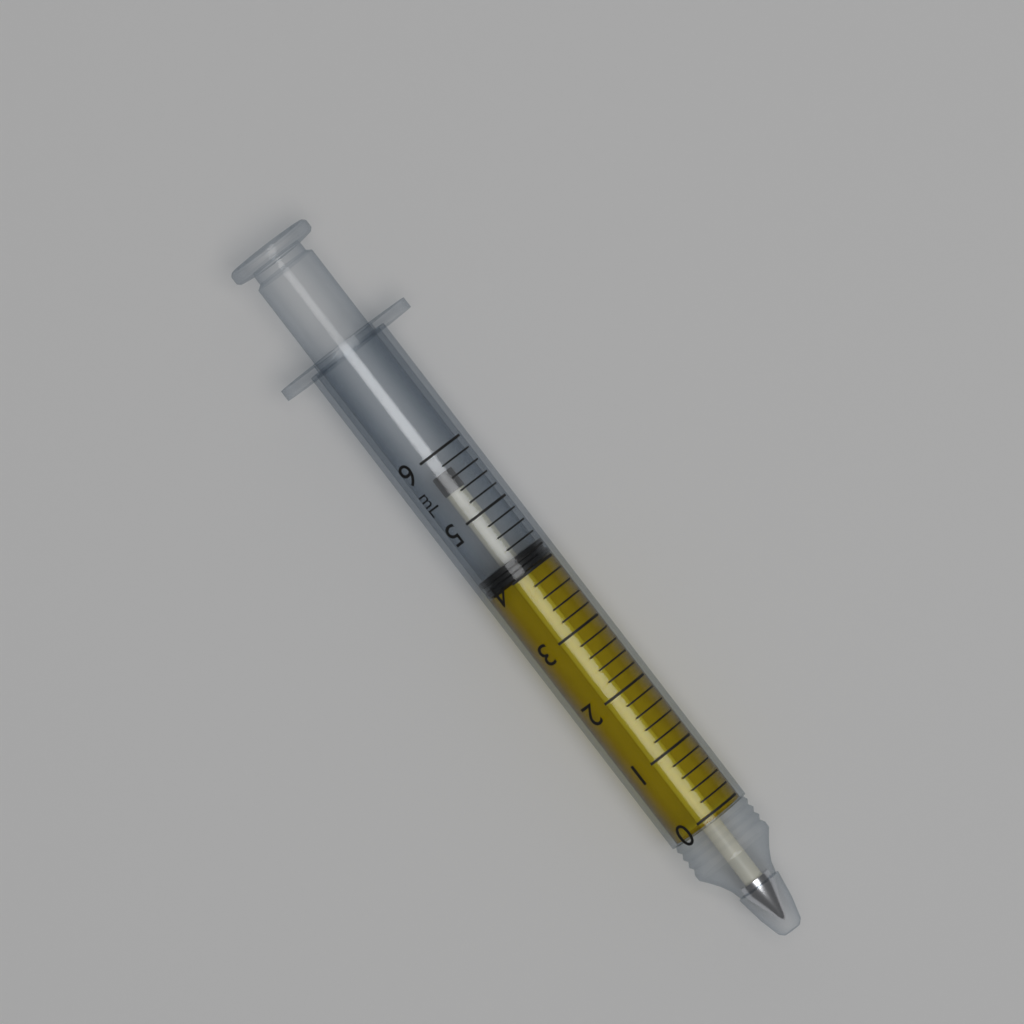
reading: 4.0 mL
